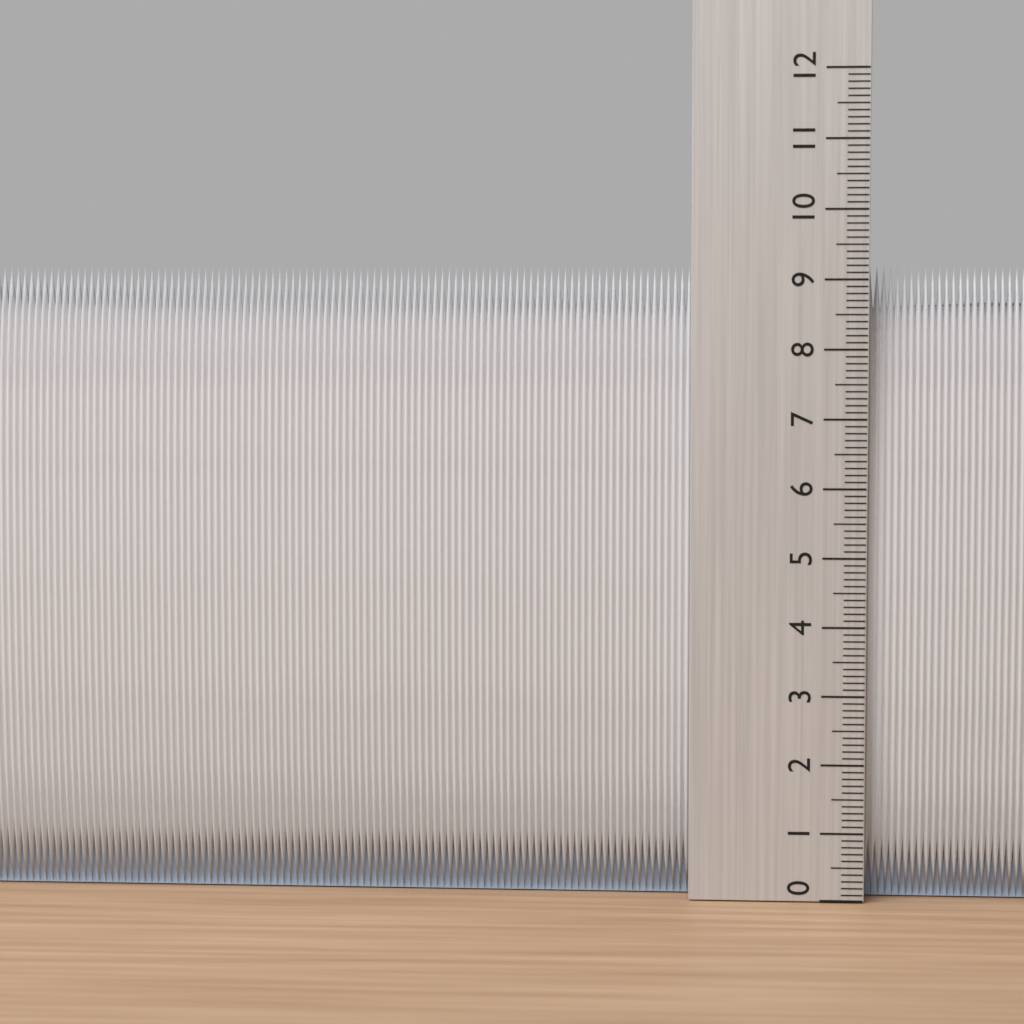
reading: 9.2 (no unit)
